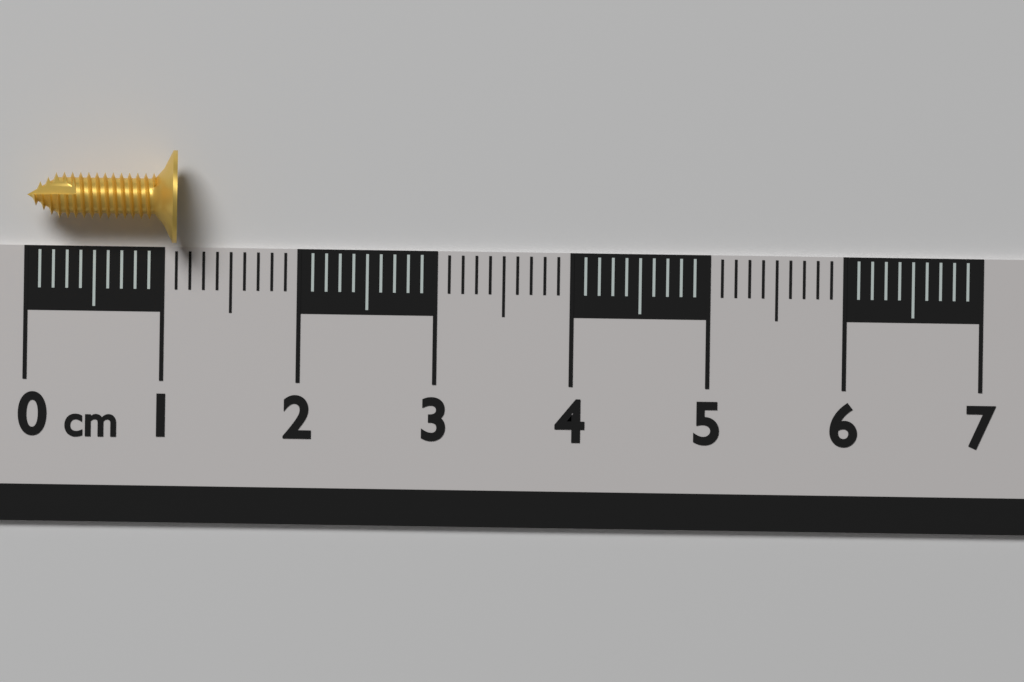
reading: 1.1 cm
